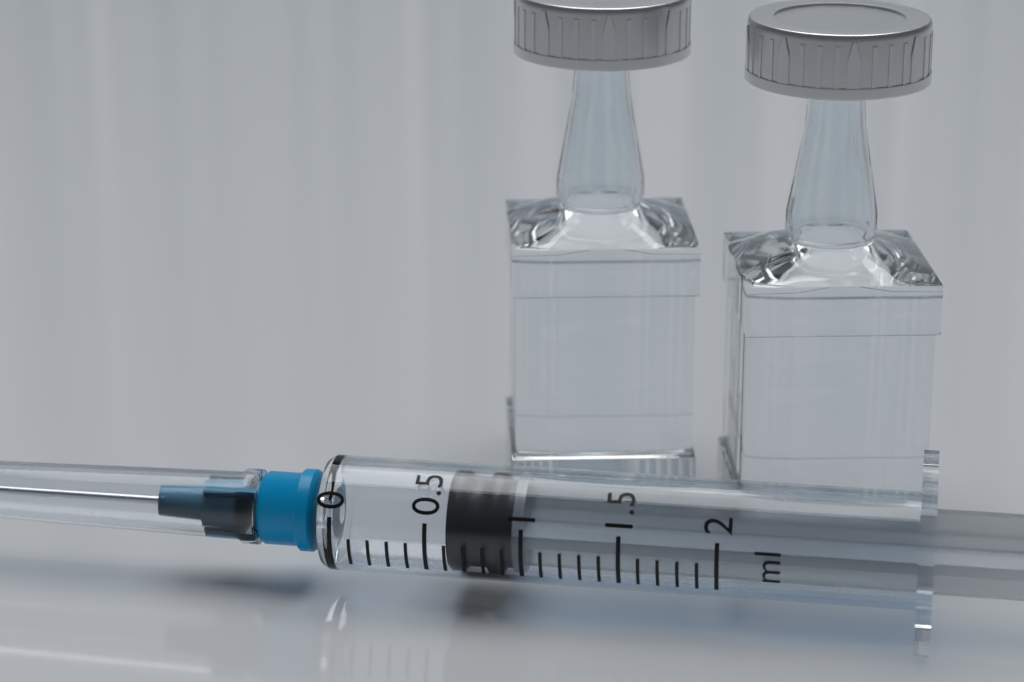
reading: 0.6 ml
